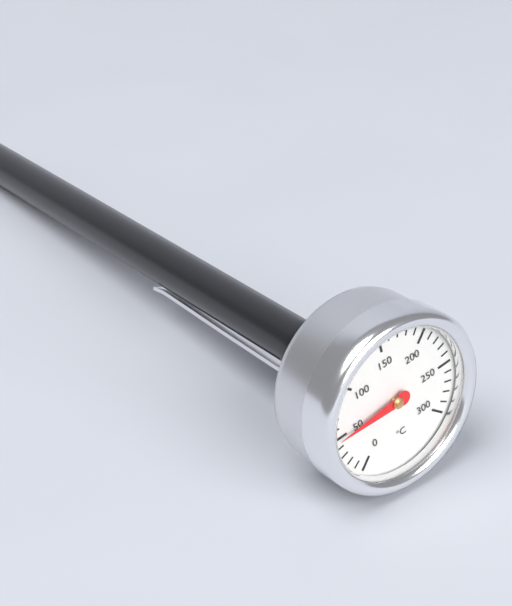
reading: 50 °C
